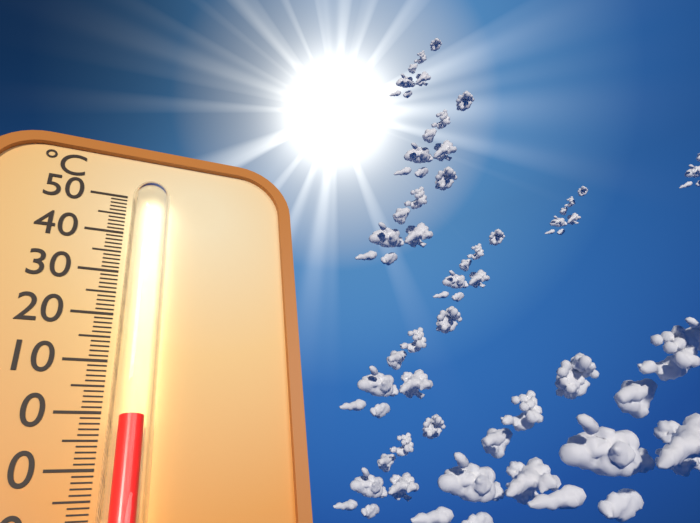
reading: -2 °C
